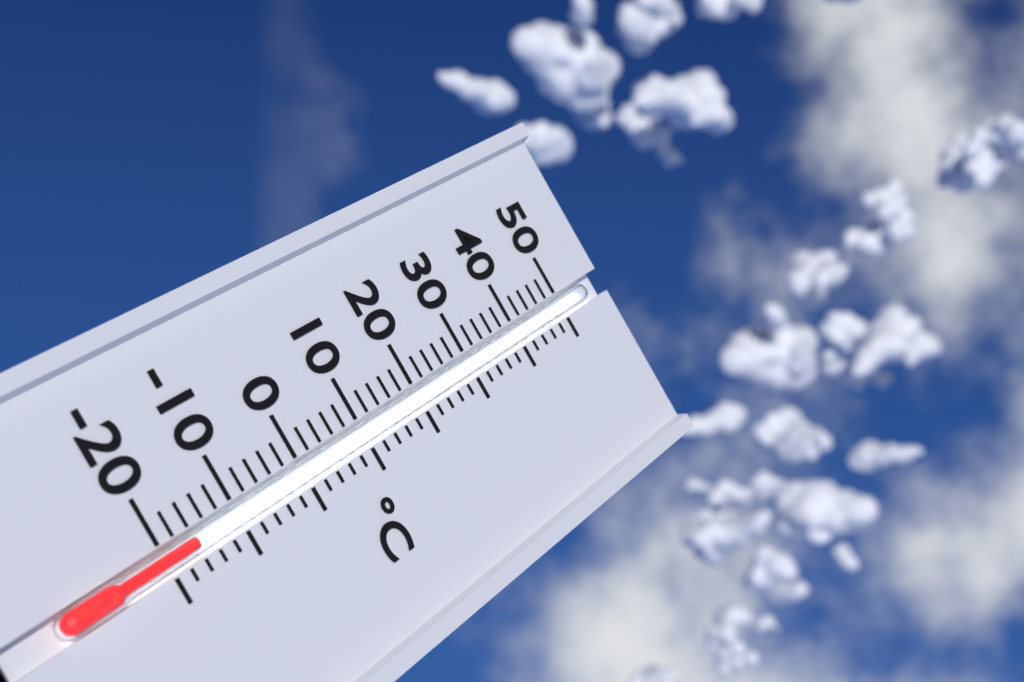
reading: -16 °C
